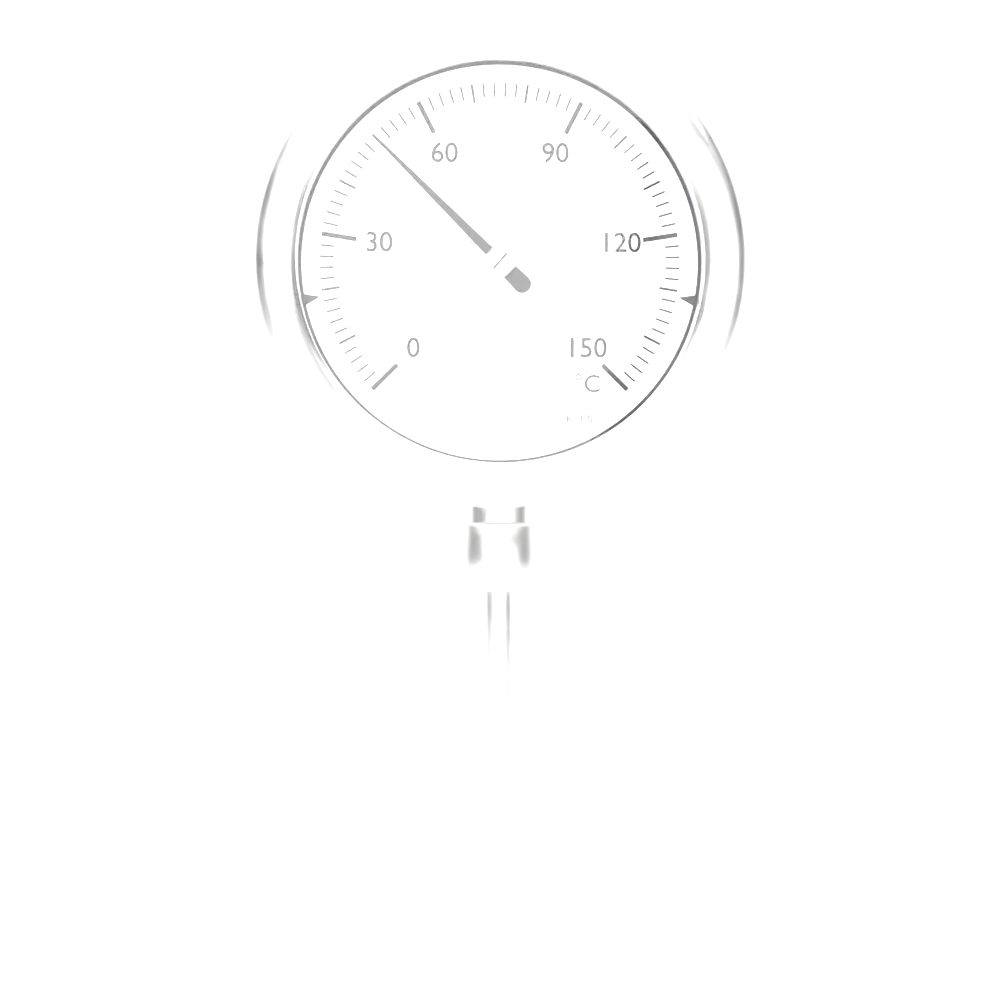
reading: 50 °C
